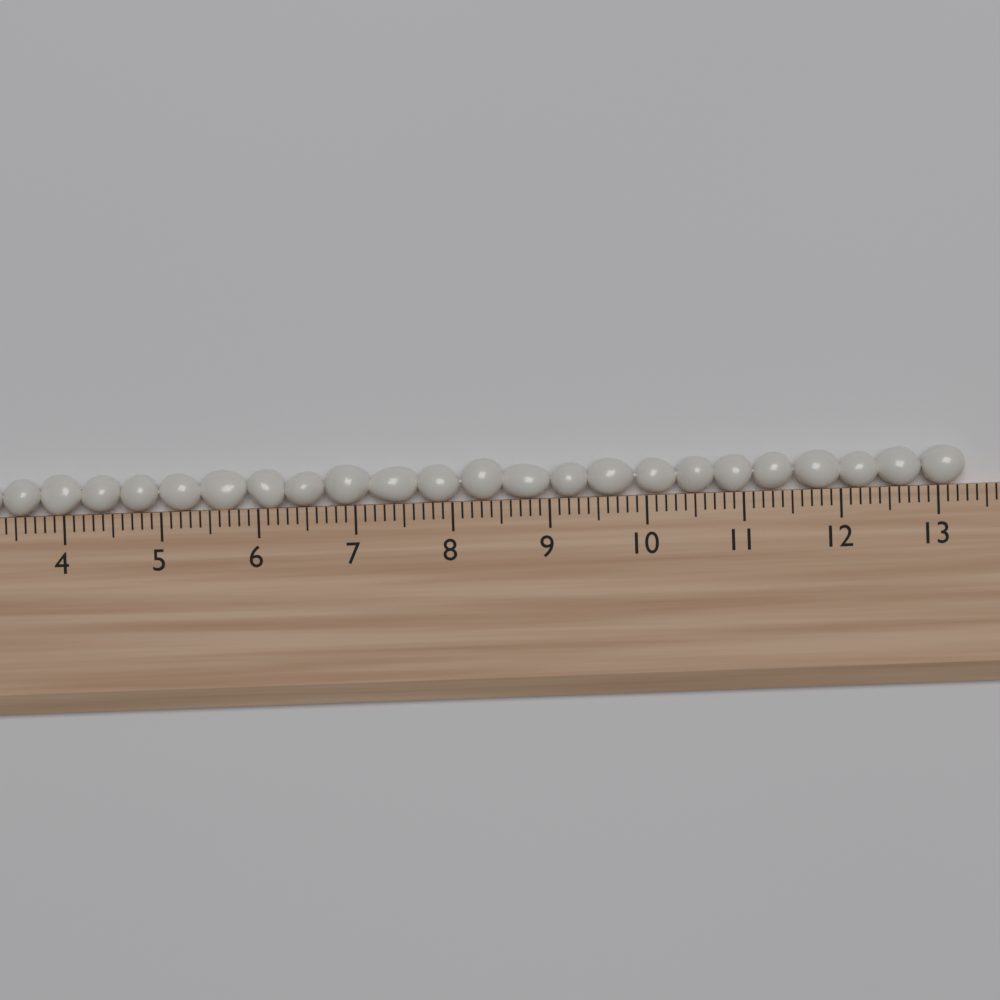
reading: 13.3 (no unit)
